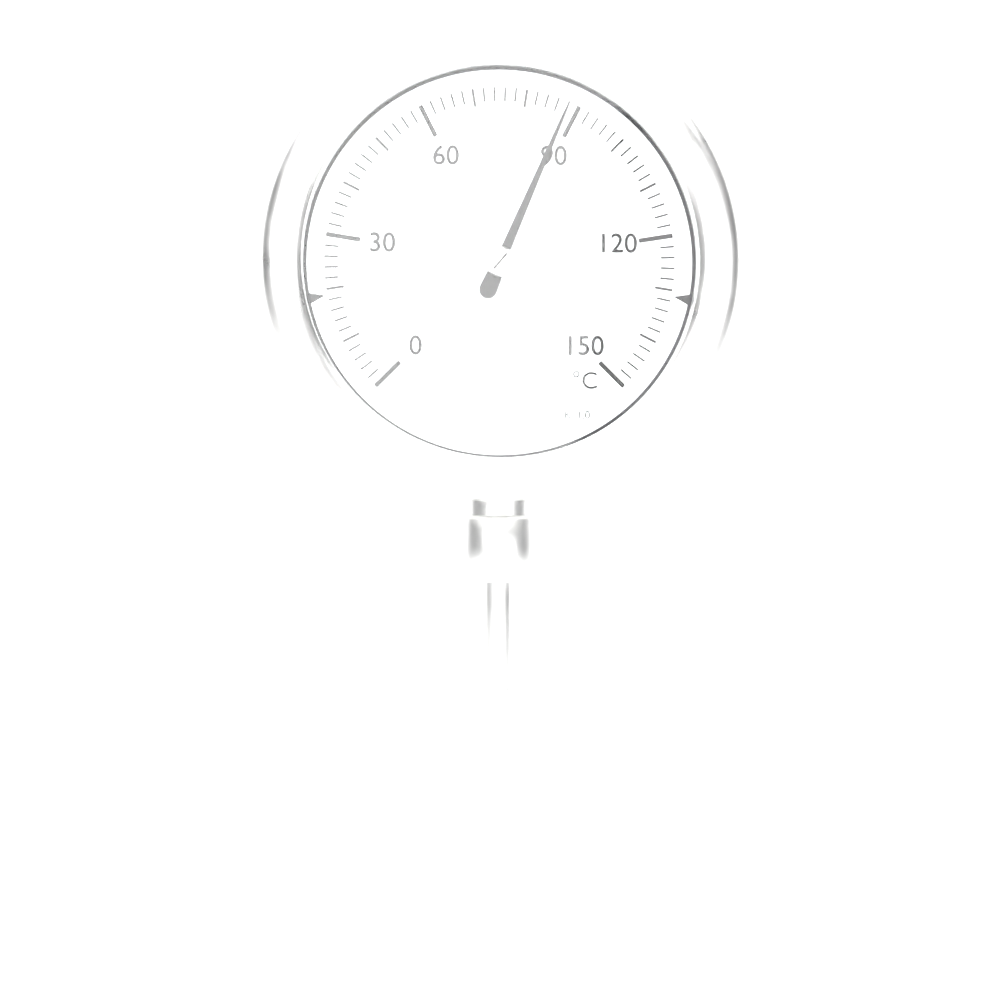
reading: 88 °C
